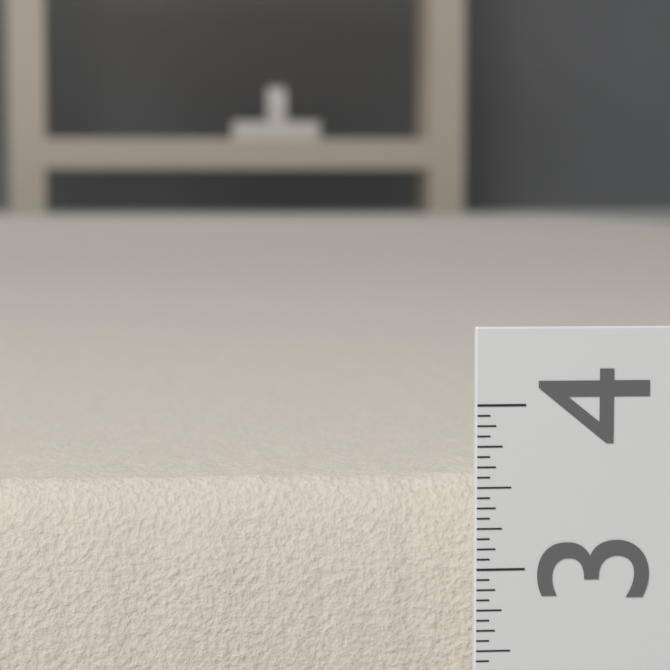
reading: 3.5000 (no unit)
